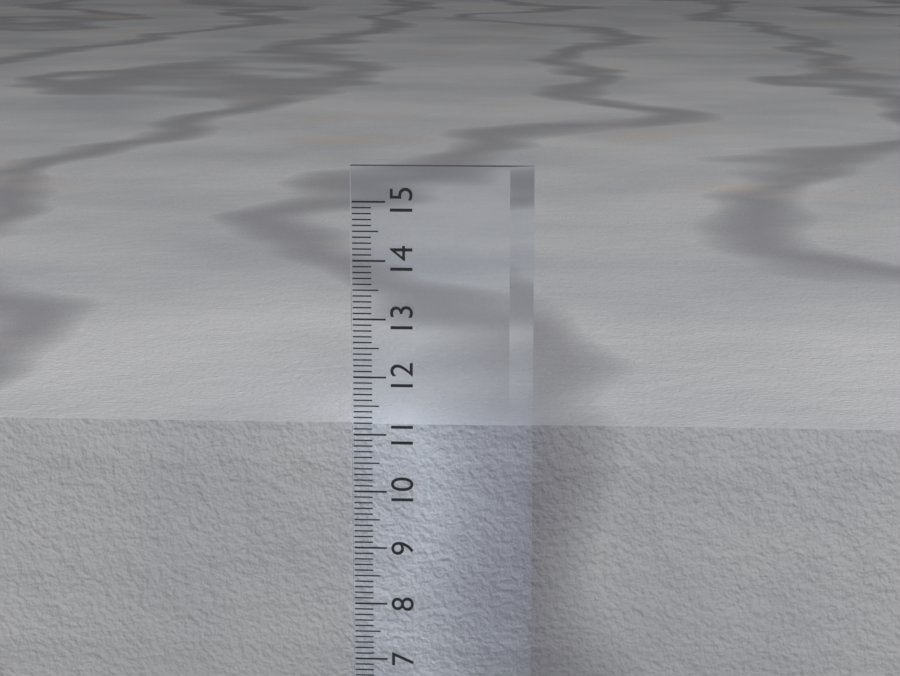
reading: 11.1 cm
